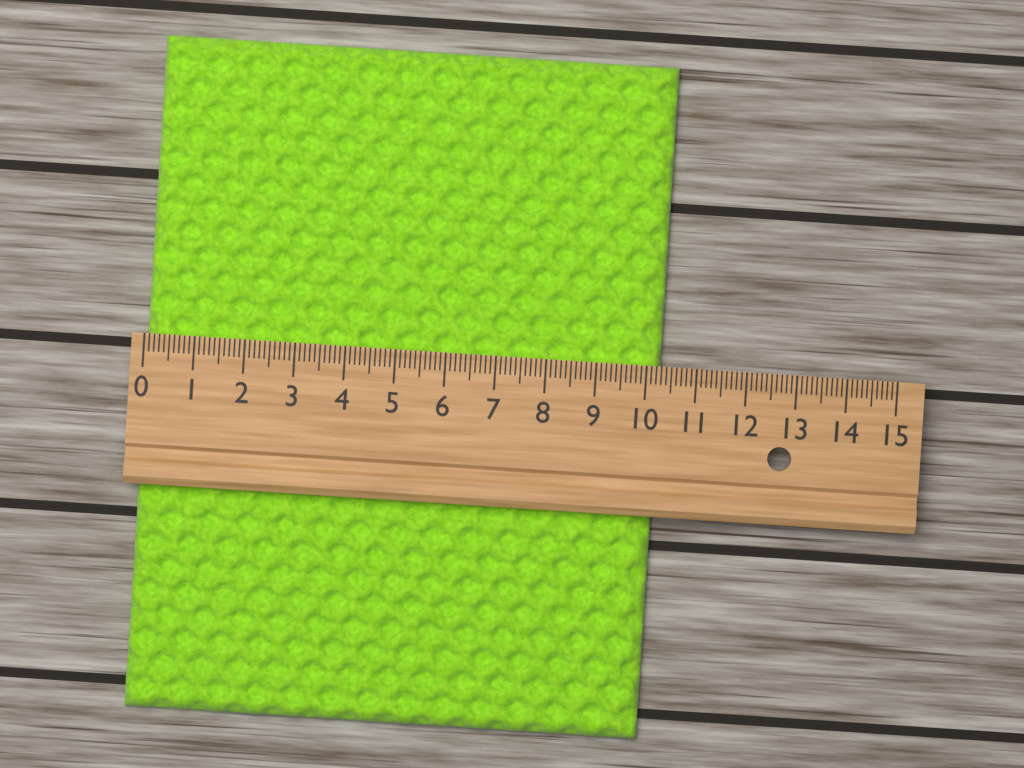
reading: 10.3 (no unit)
